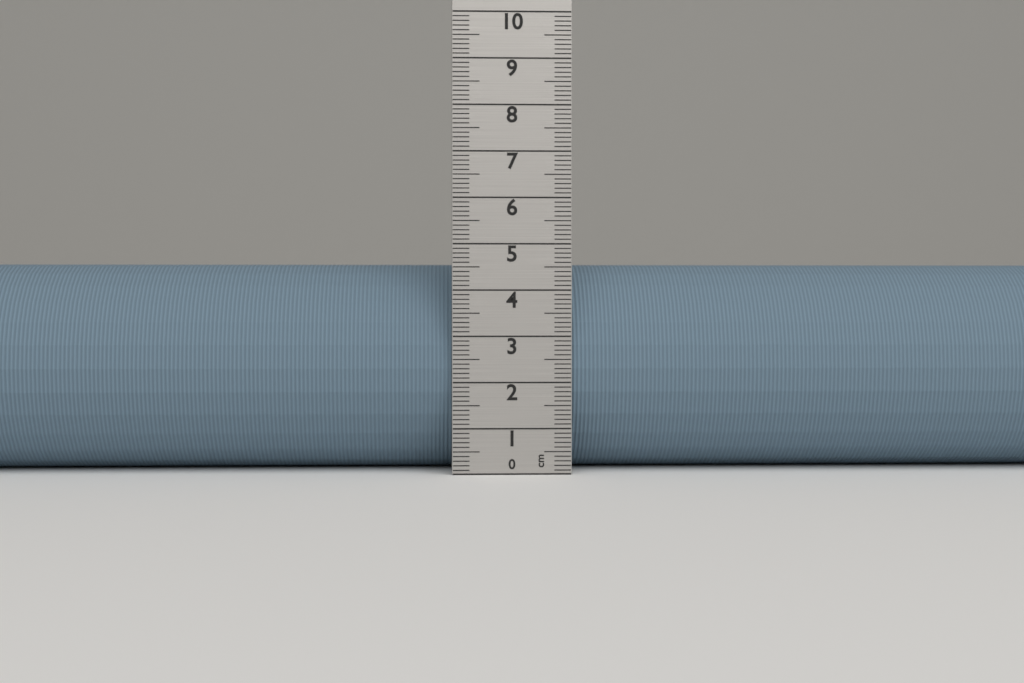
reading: 4.6 cm
